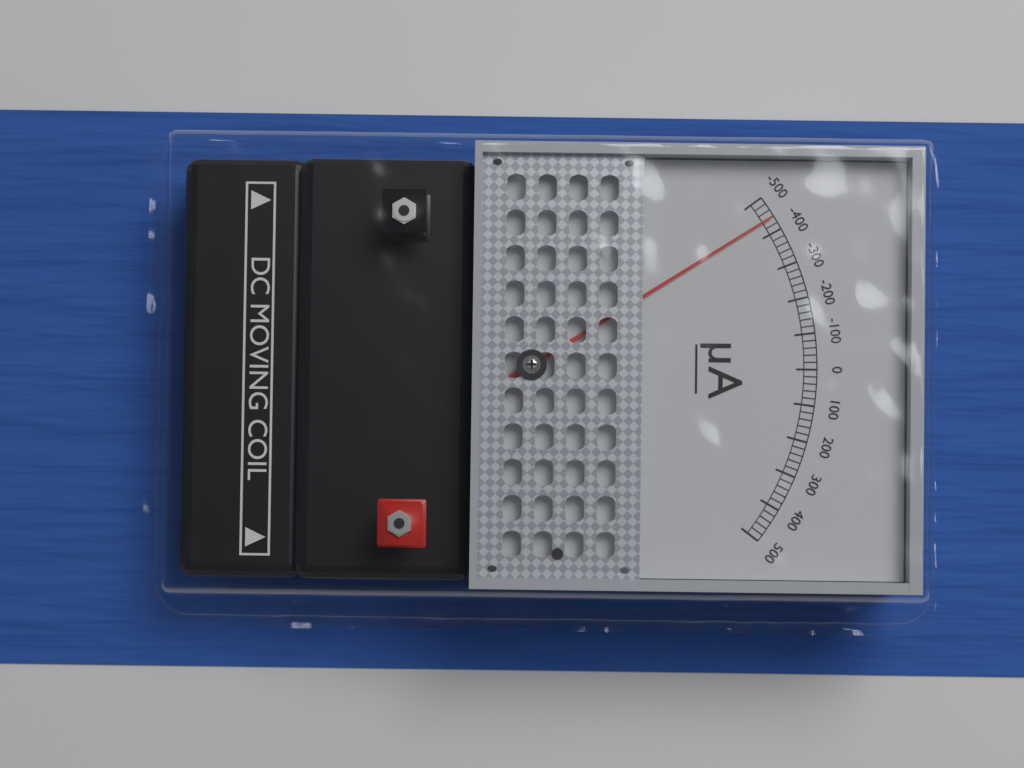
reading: -440 µA
